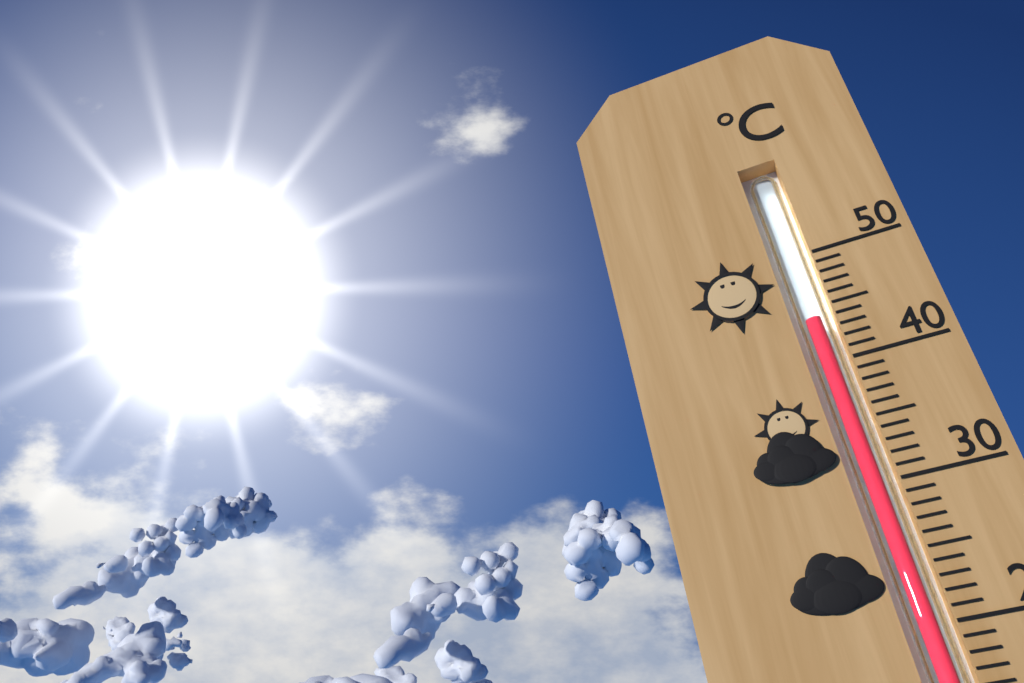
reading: 44 °C
